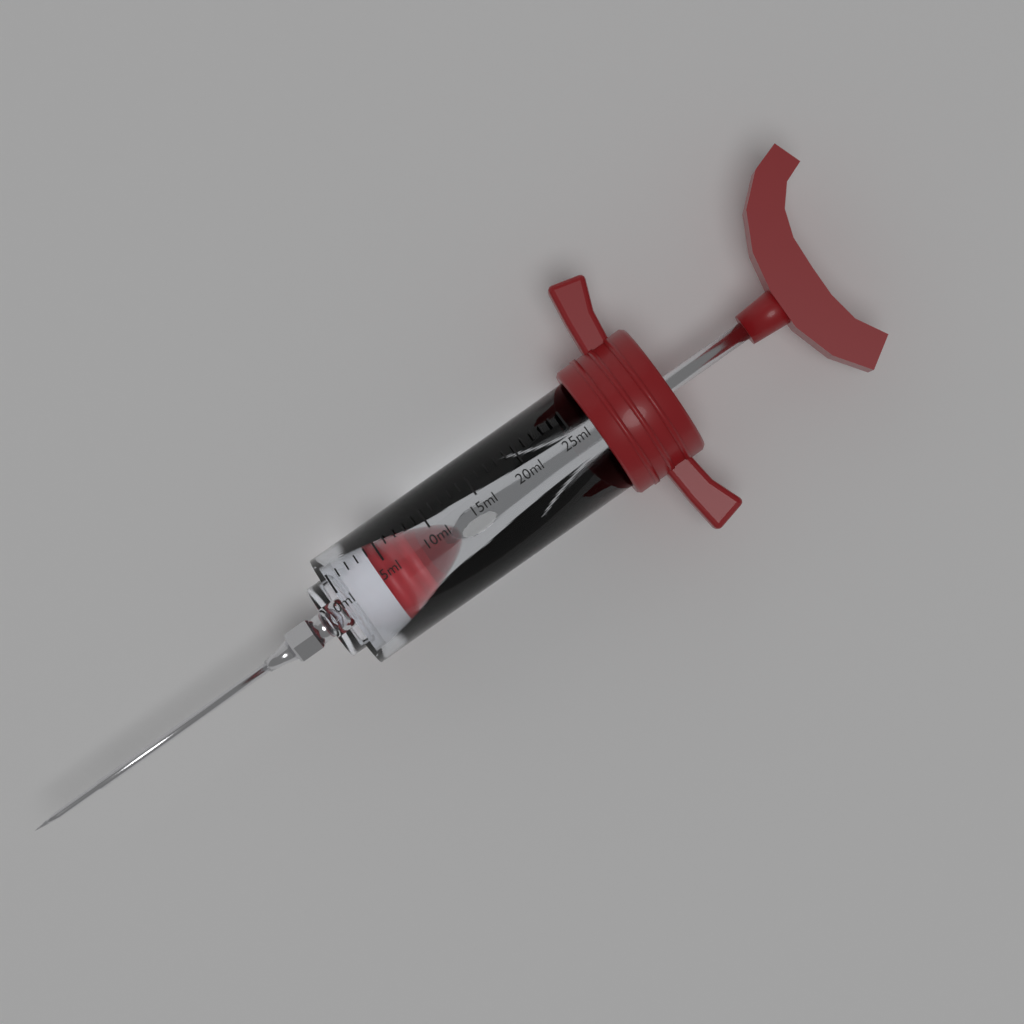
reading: 4 ml
